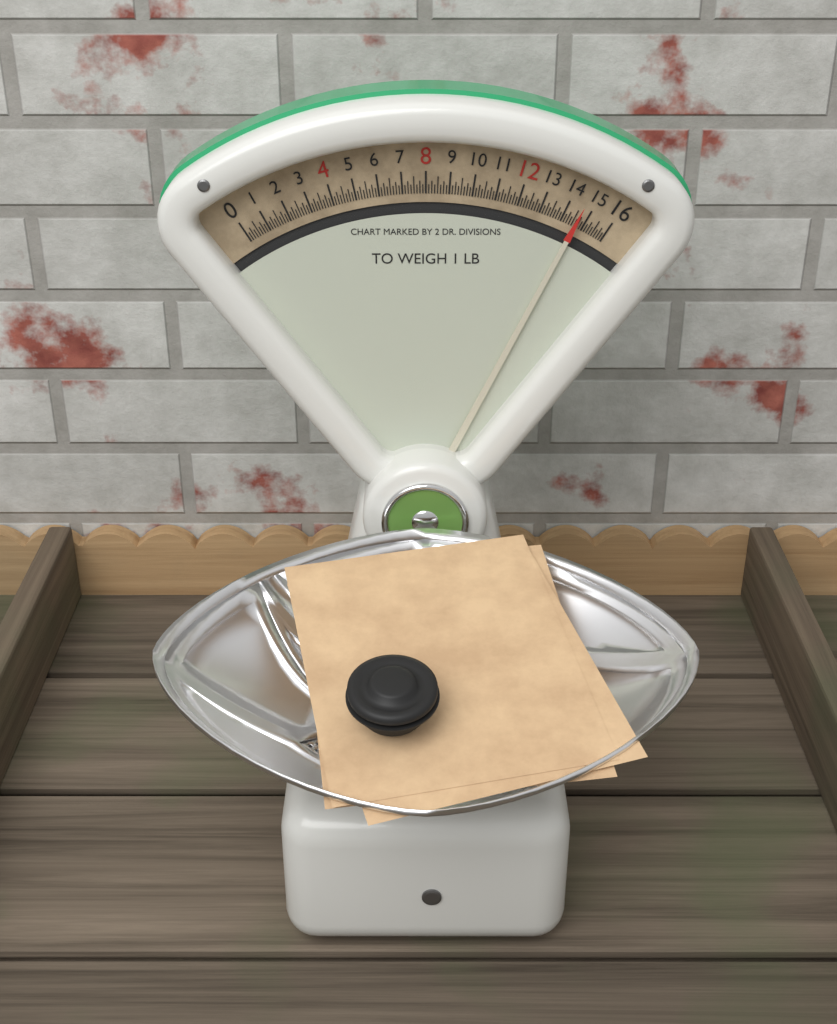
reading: 14.625 oz
